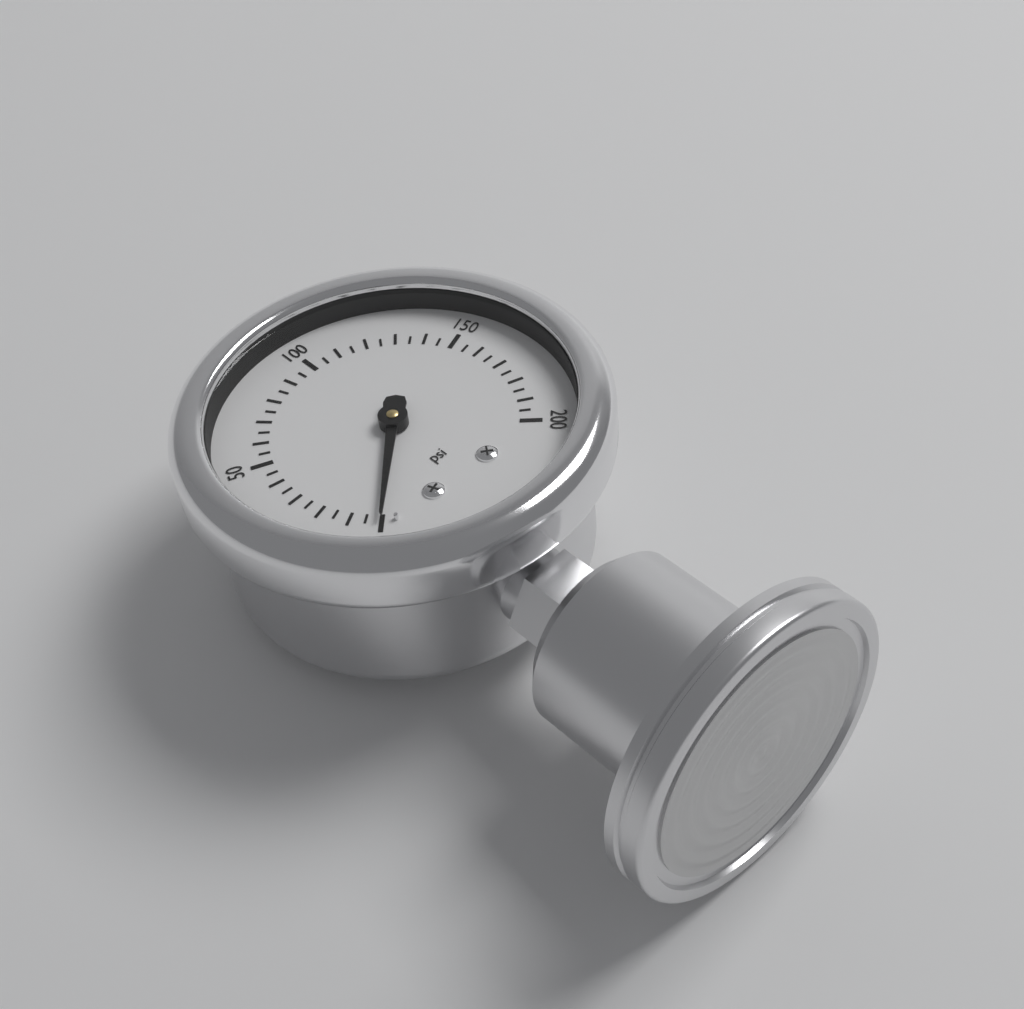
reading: 0 psi
